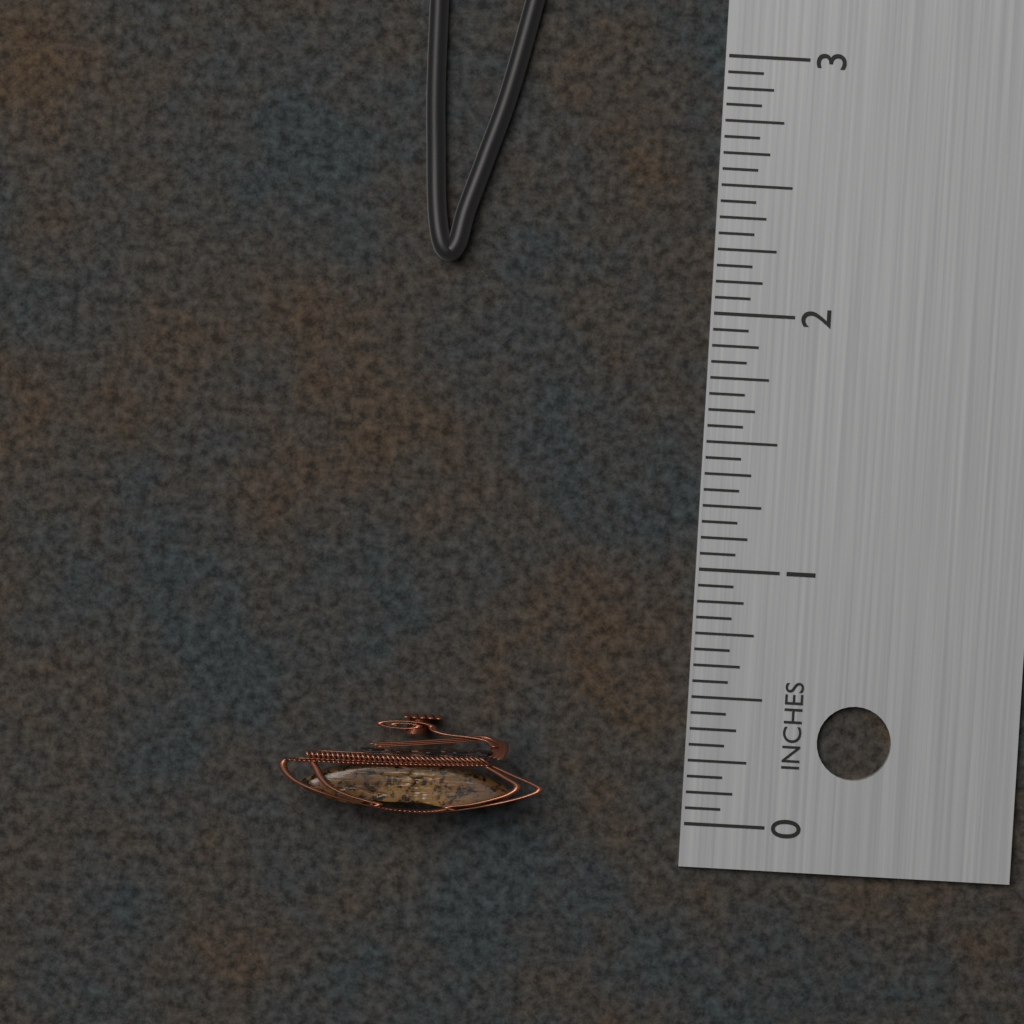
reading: 0.3750 in
